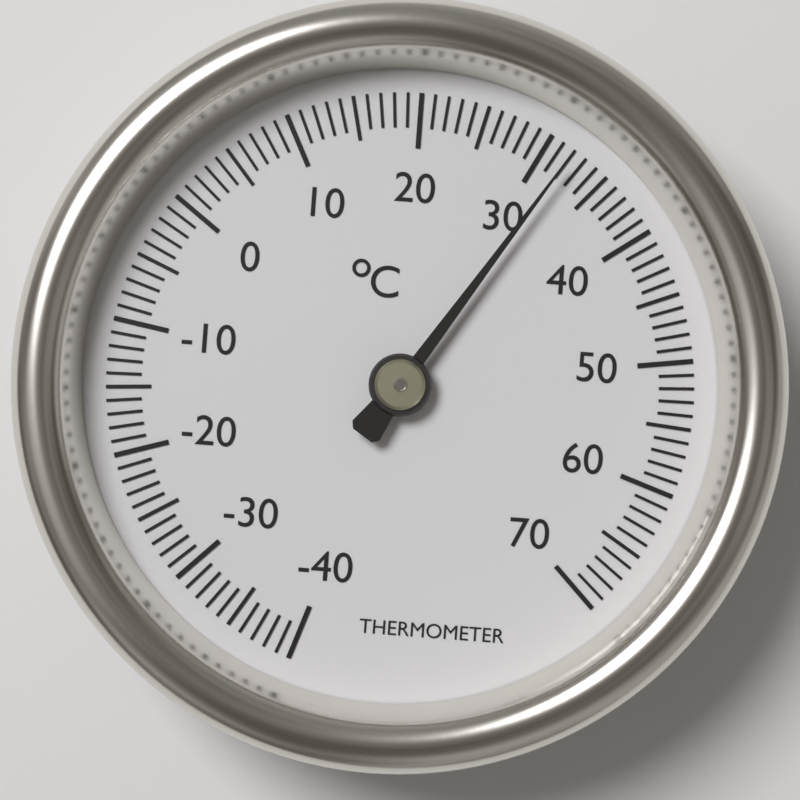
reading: 32 °C
